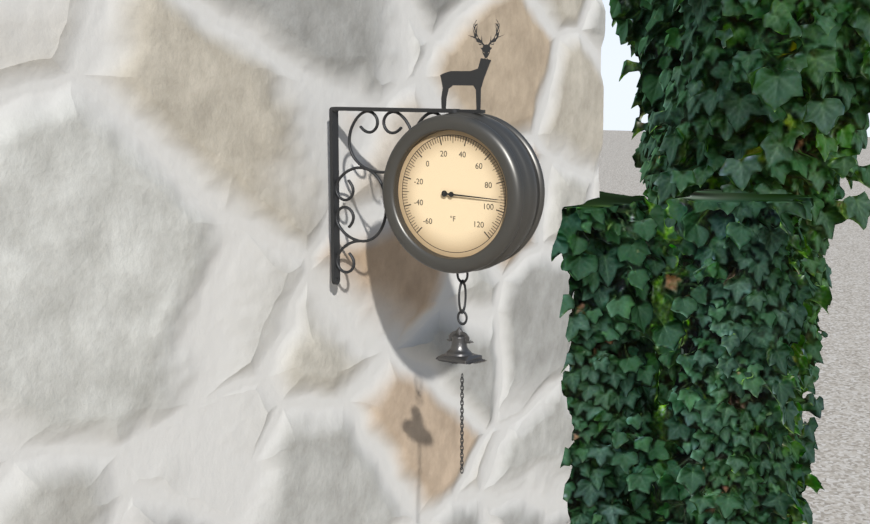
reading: 92 °F
